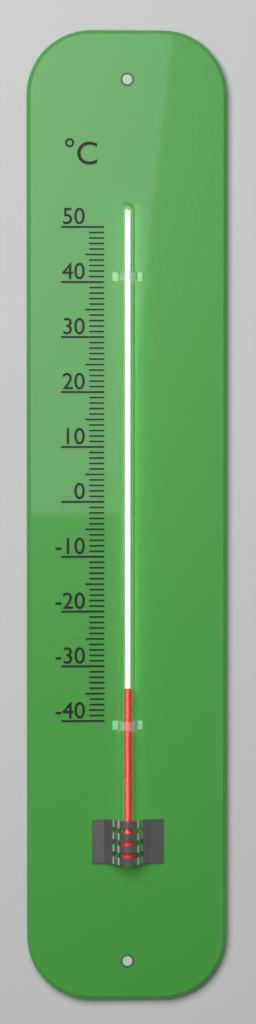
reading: -34 °C
